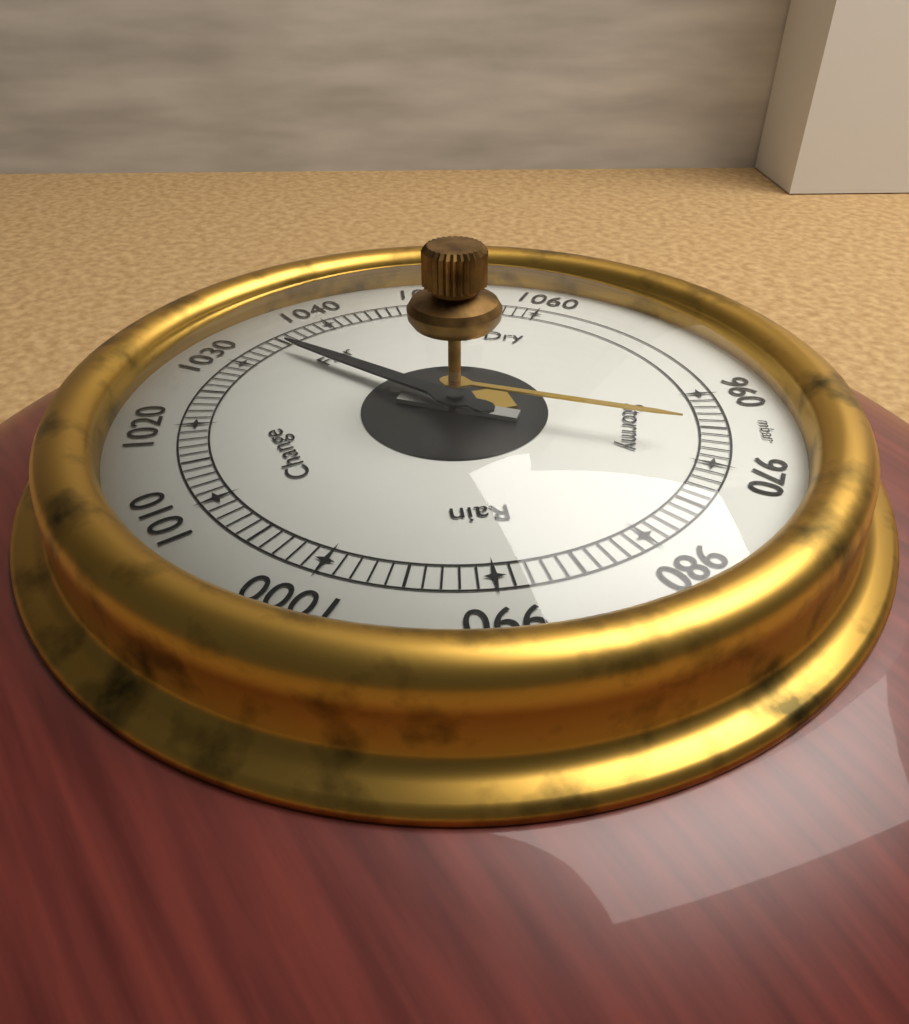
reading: 1034 mbar
